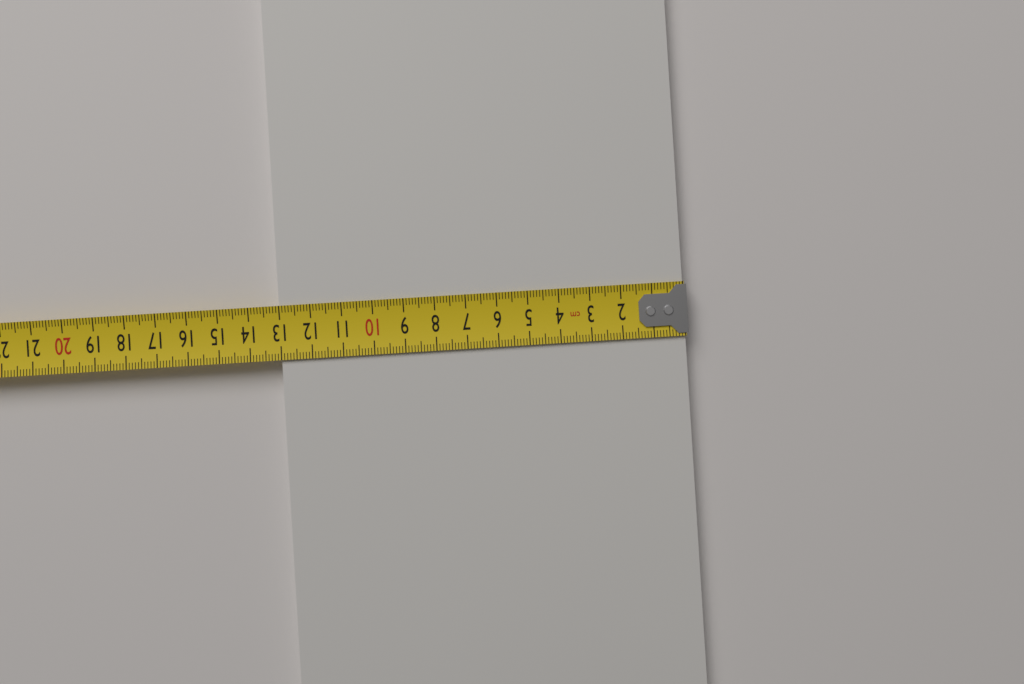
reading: 13.0 cm
